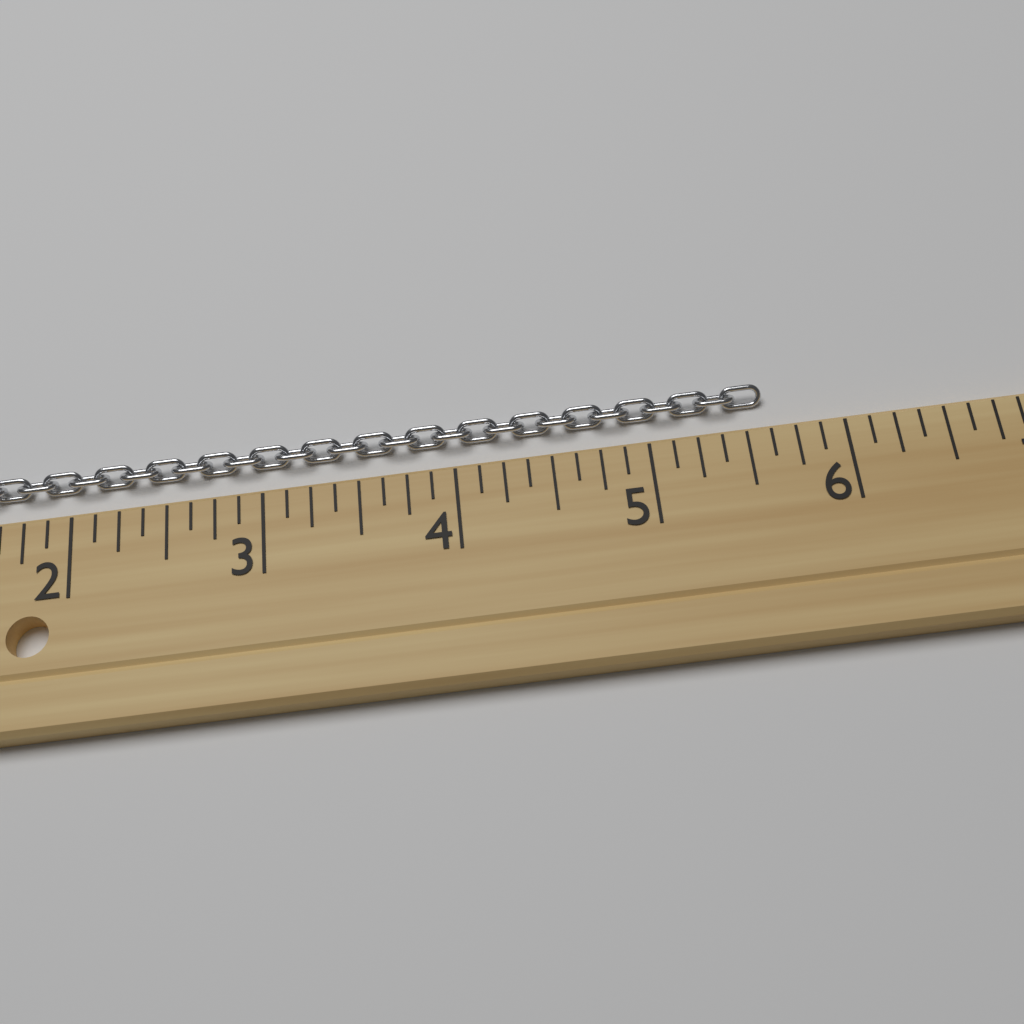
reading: 5.625 (no unit)
